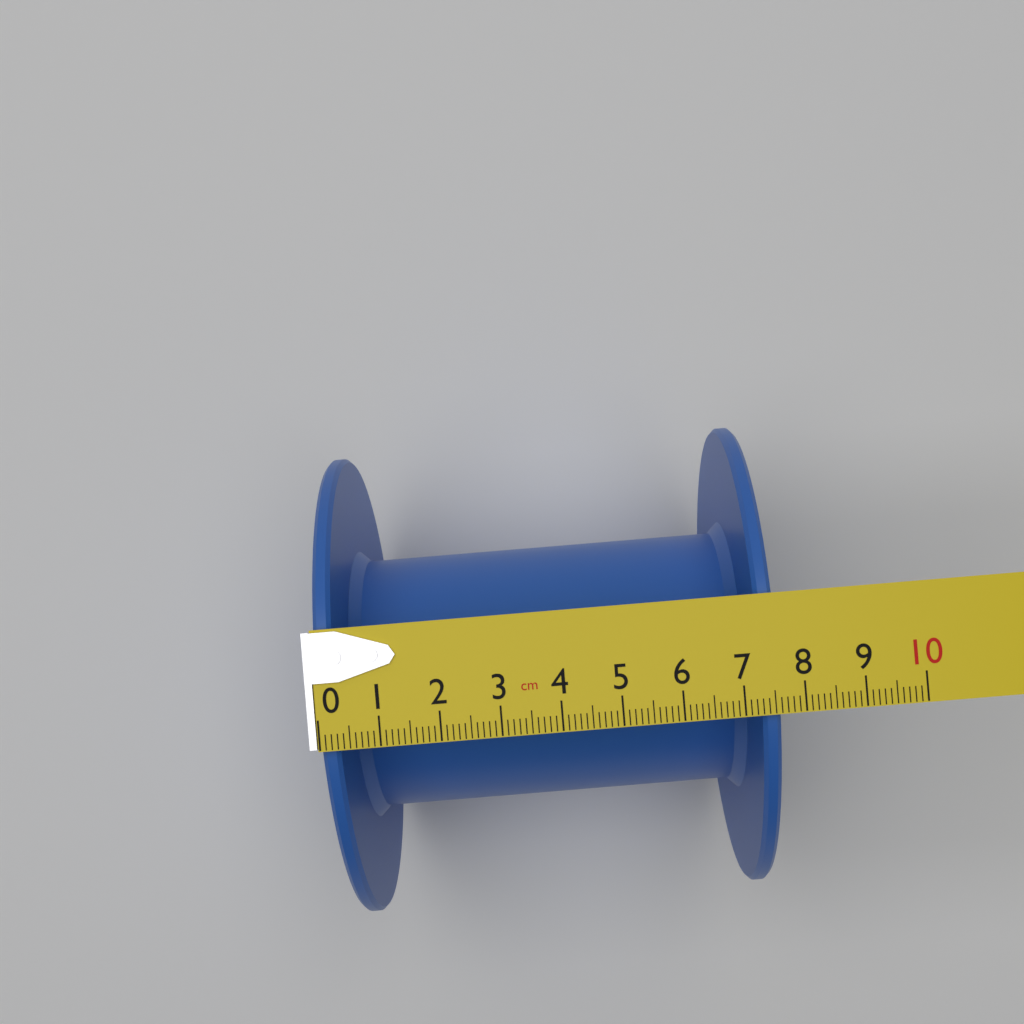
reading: 7.6 cm
